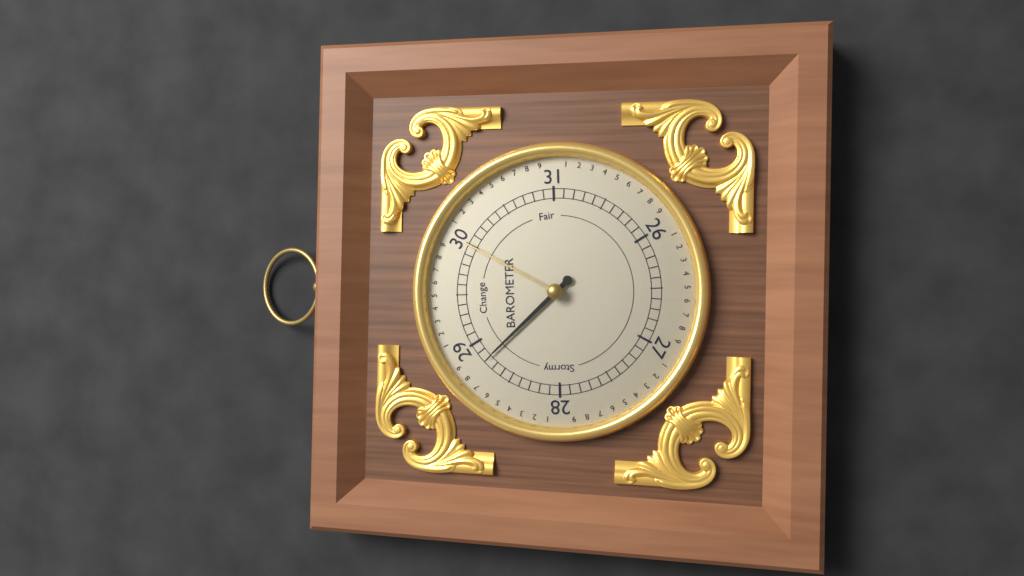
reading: 28.8 (no unit)
